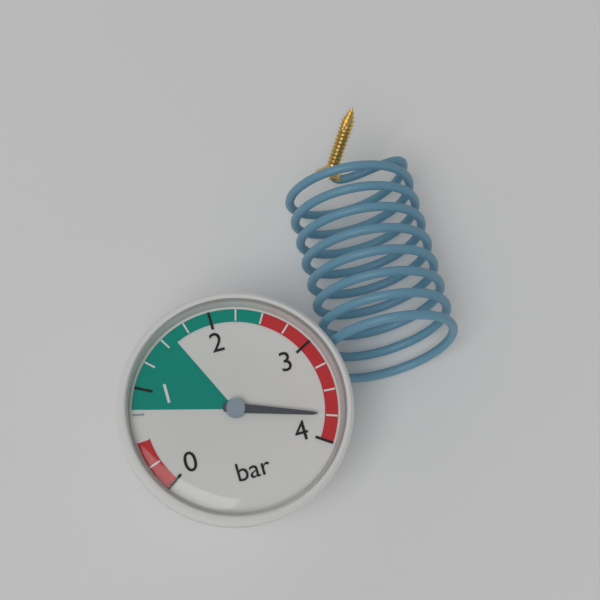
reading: 3.75 bar
